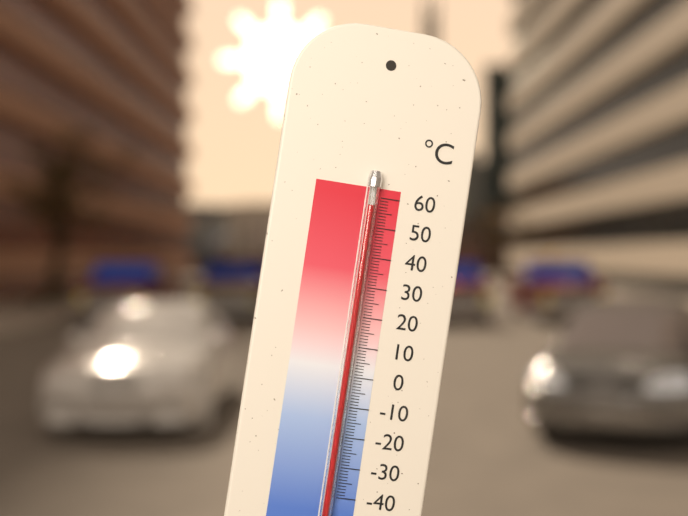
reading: 57 °C
